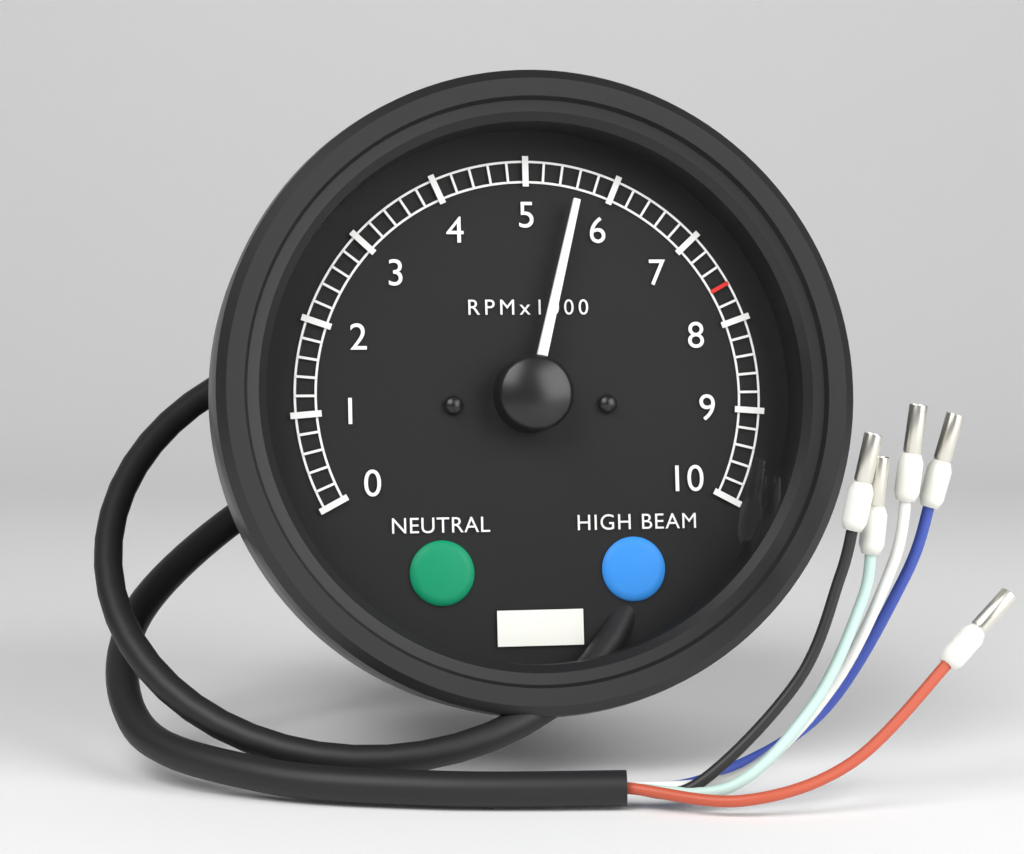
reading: 5600 RPM
